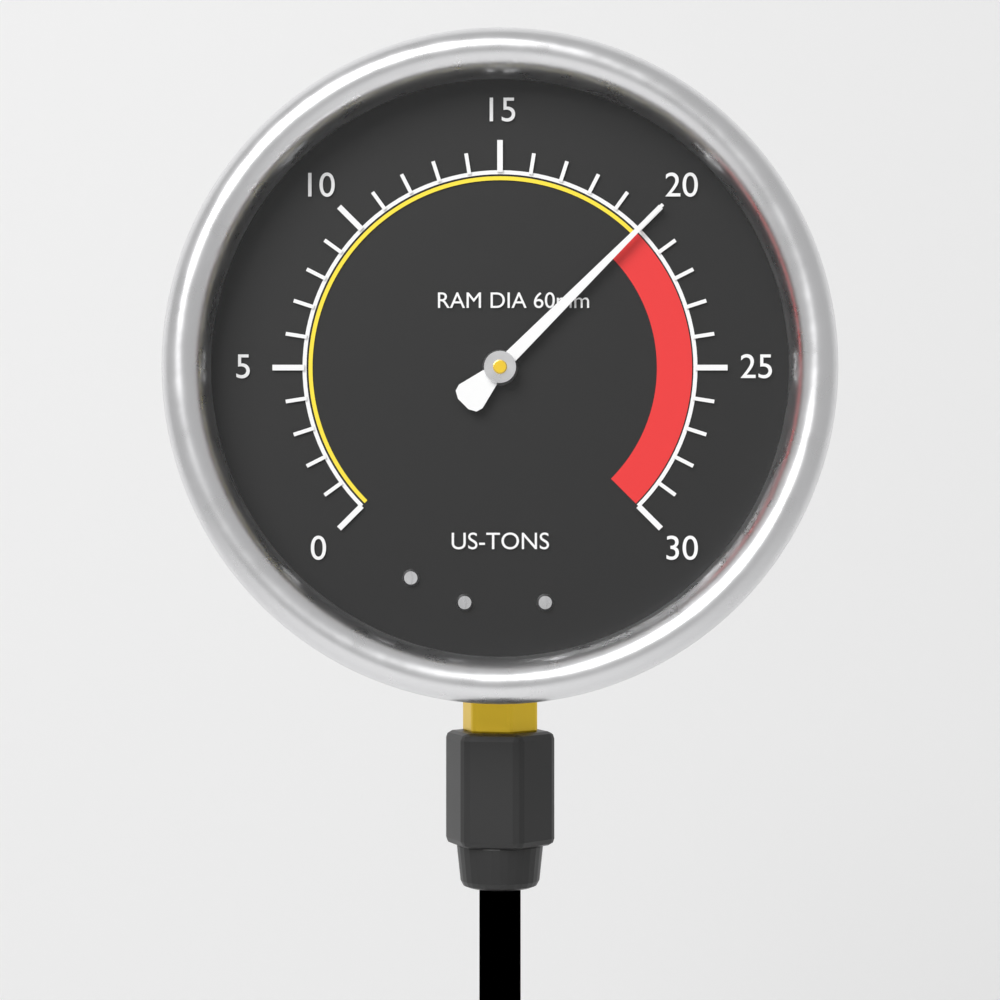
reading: 20 US-TONS
